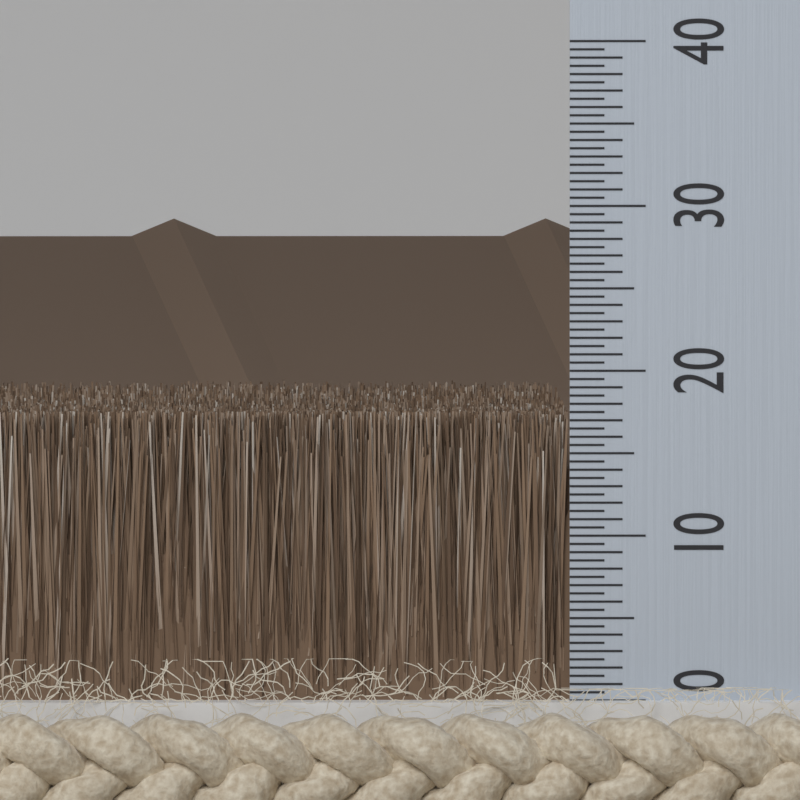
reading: 17.5 (no unit)
